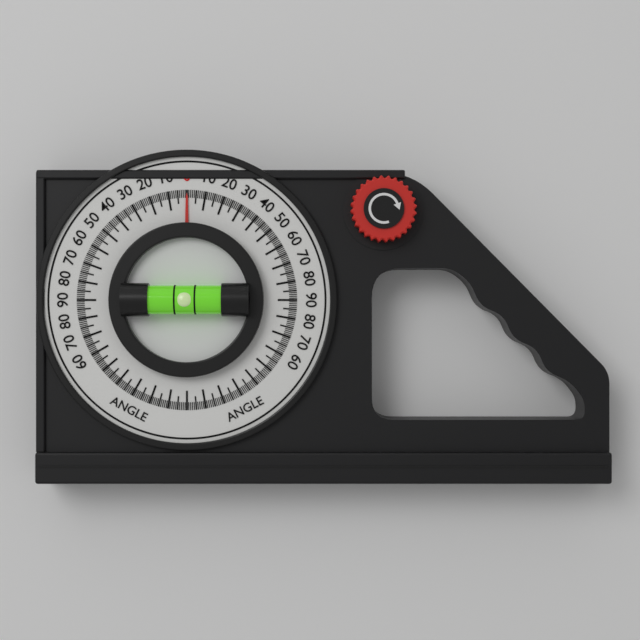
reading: 0 (no unit)
